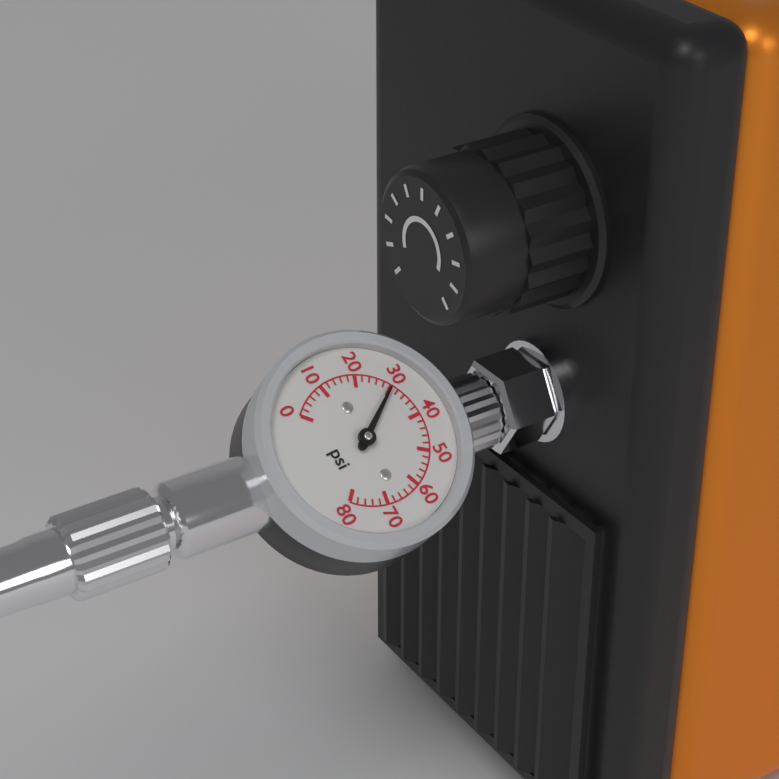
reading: 30 psi
